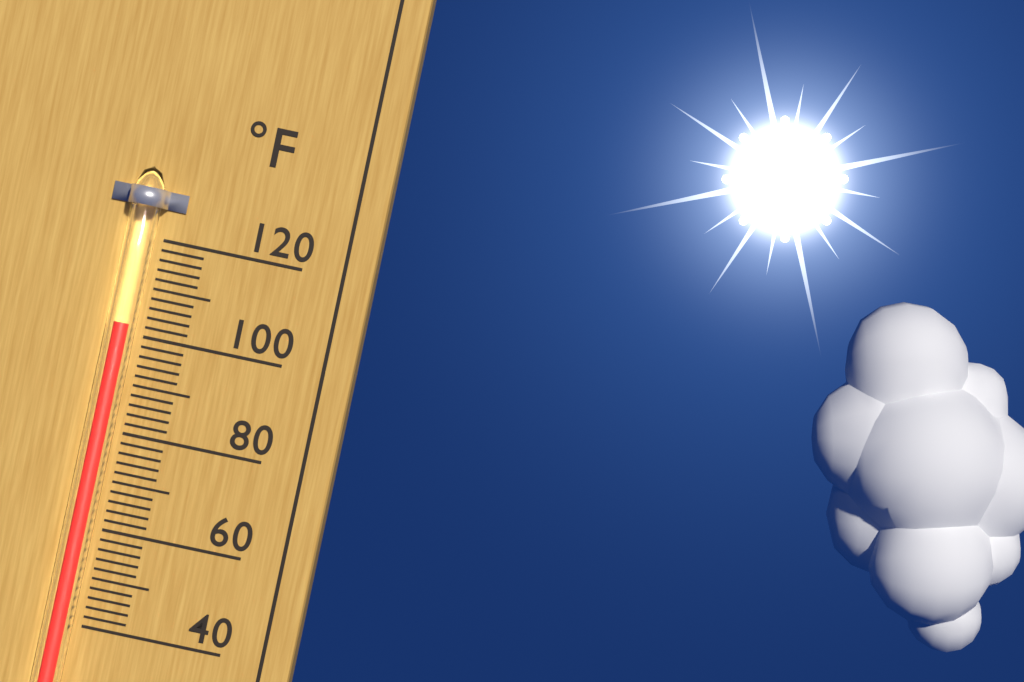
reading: 102 °F
